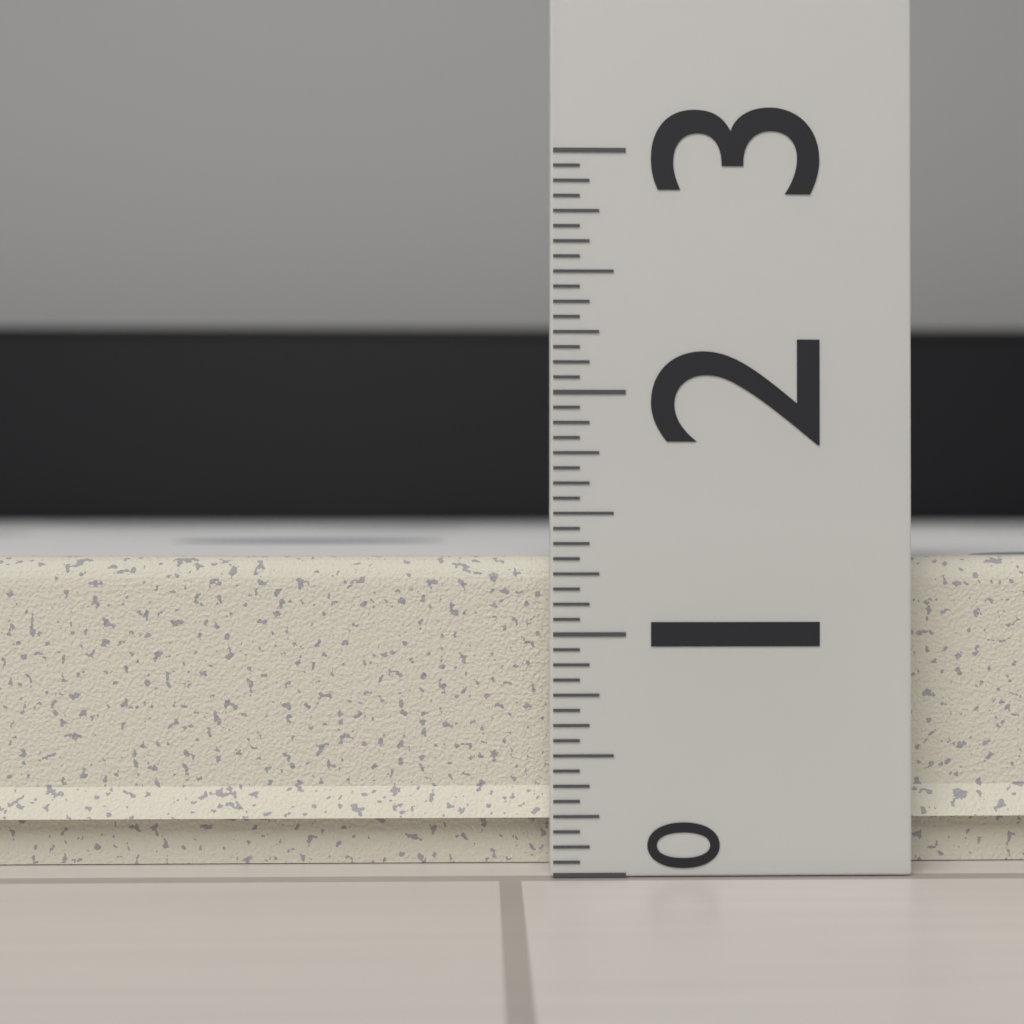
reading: 1.3125 (no unit)
